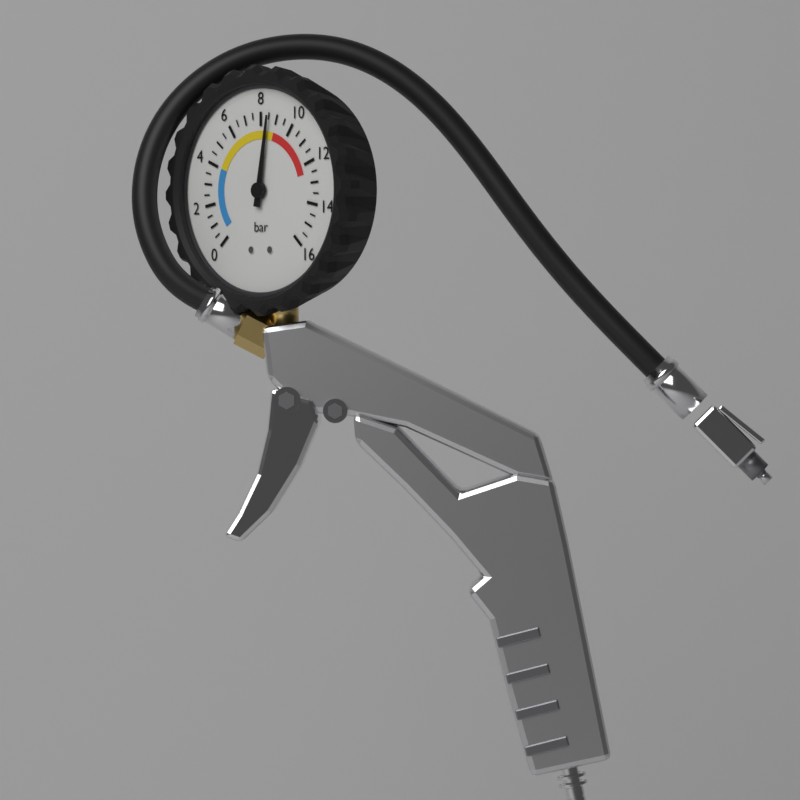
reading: 8.5 bar
